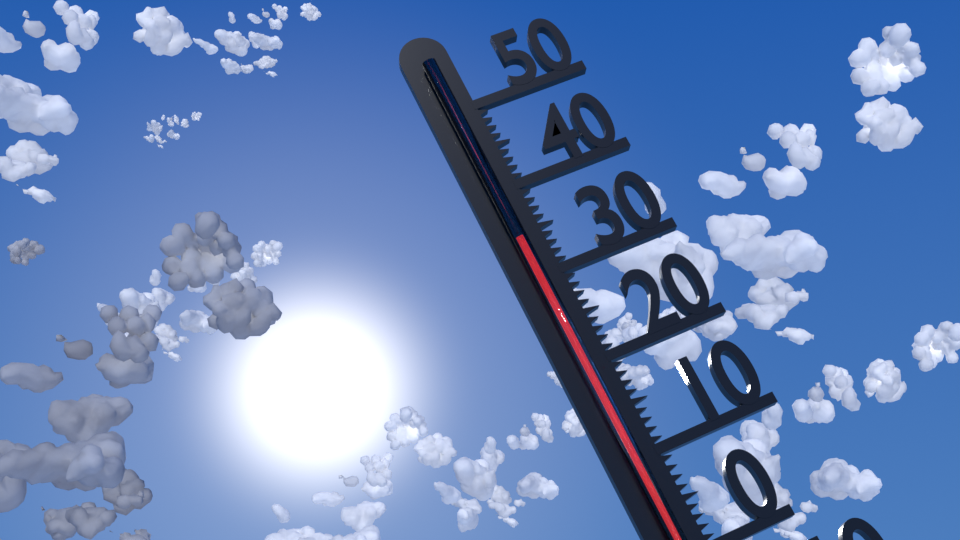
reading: 34 °C
